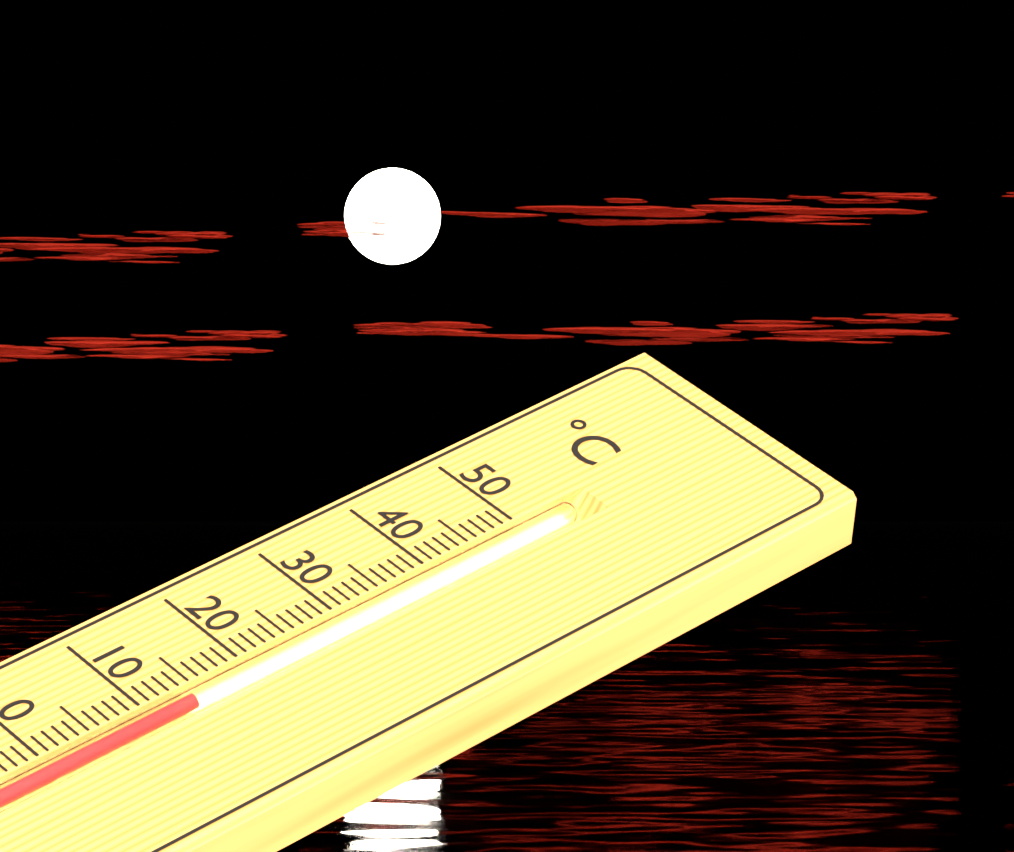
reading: 14 °C
